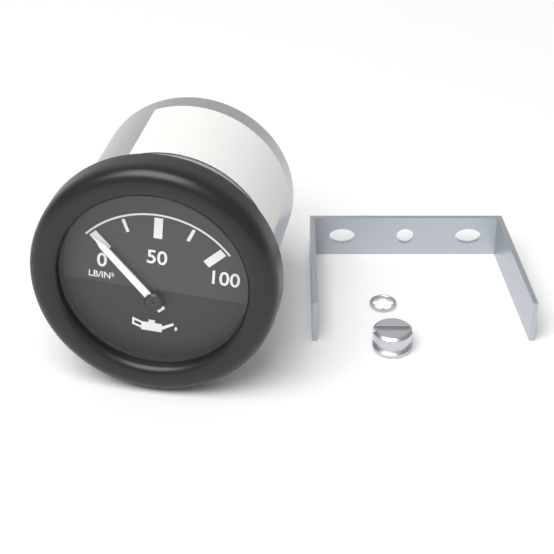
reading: 0 psi
